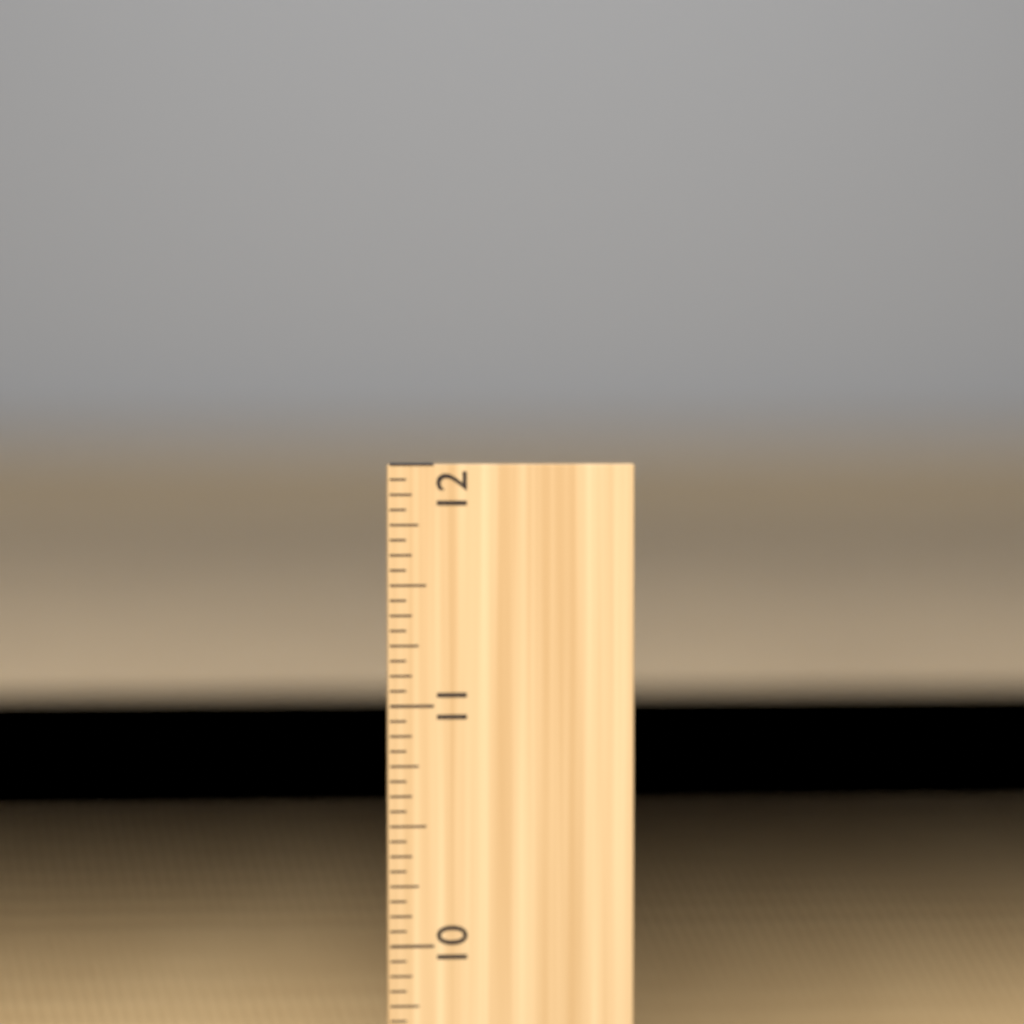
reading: 10.5000 in
